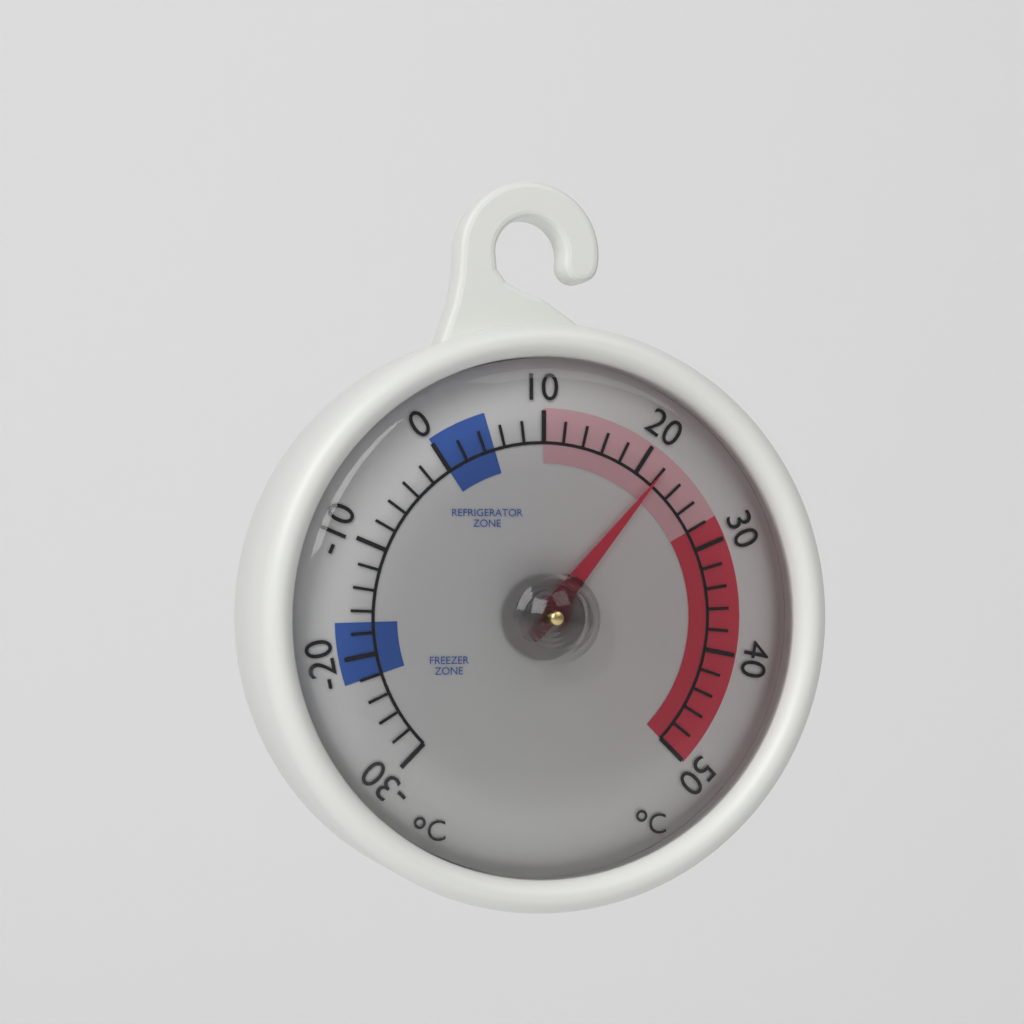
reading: 22 °C
